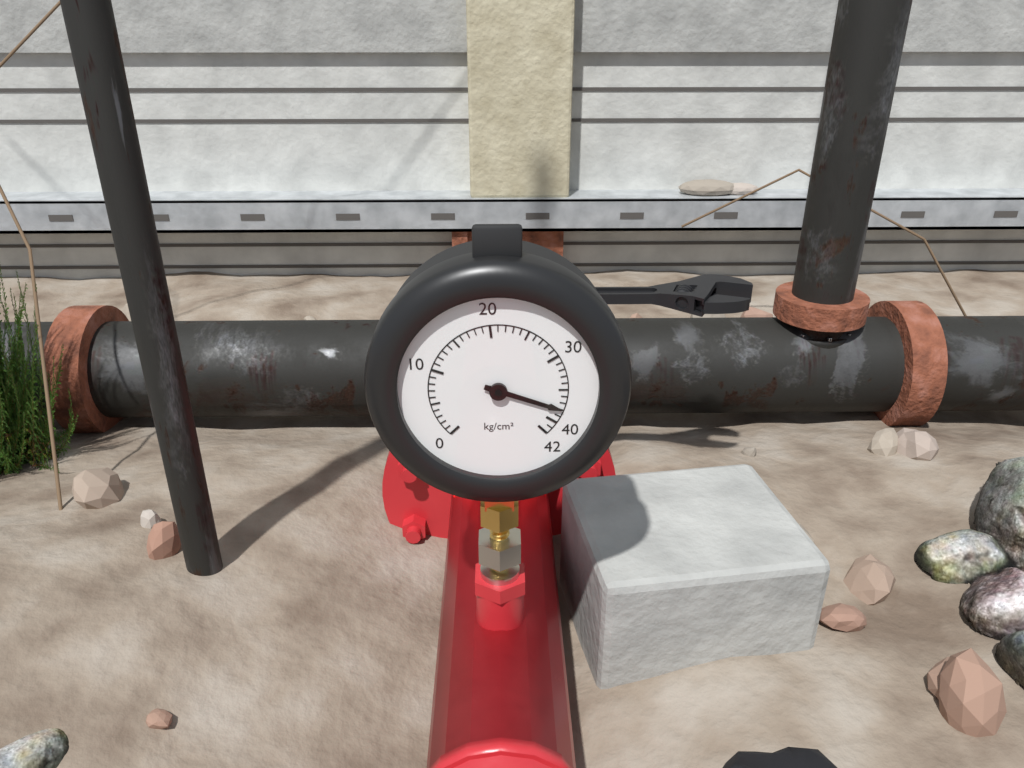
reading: 38 kg/cm²
